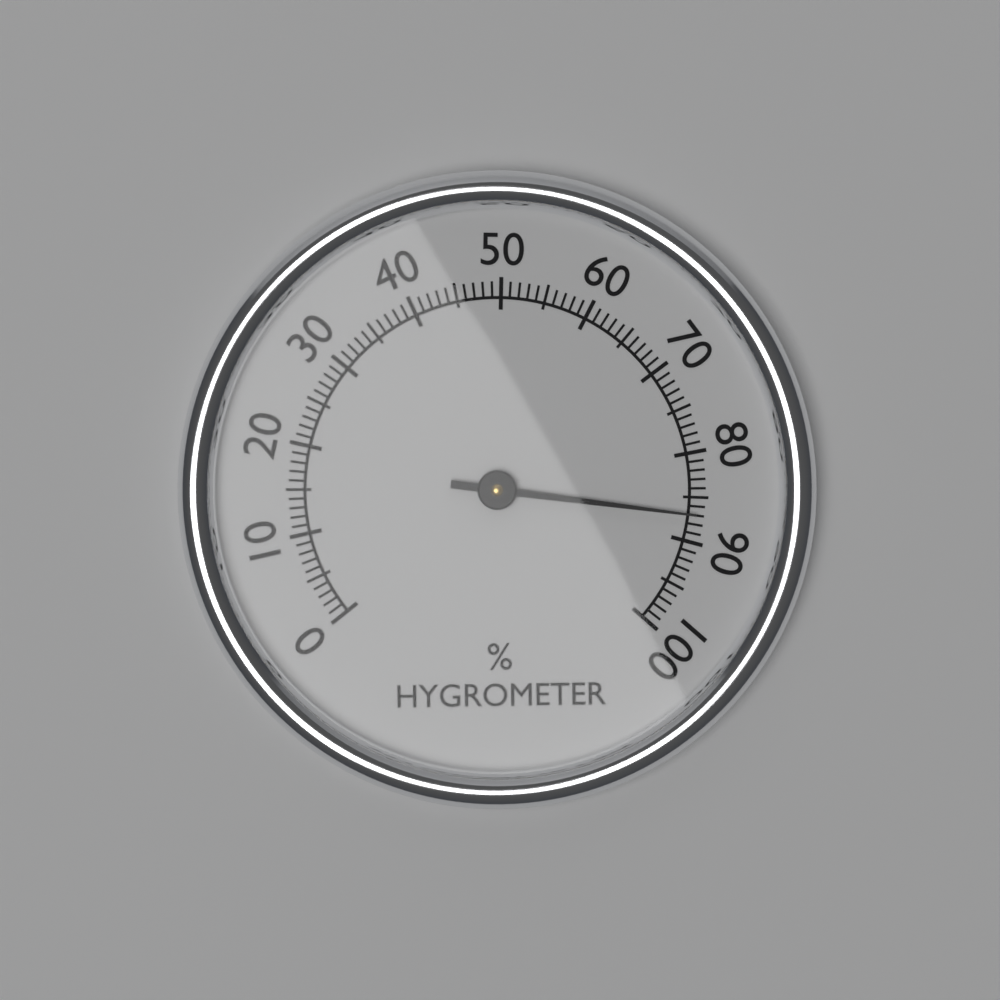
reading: 87 %
